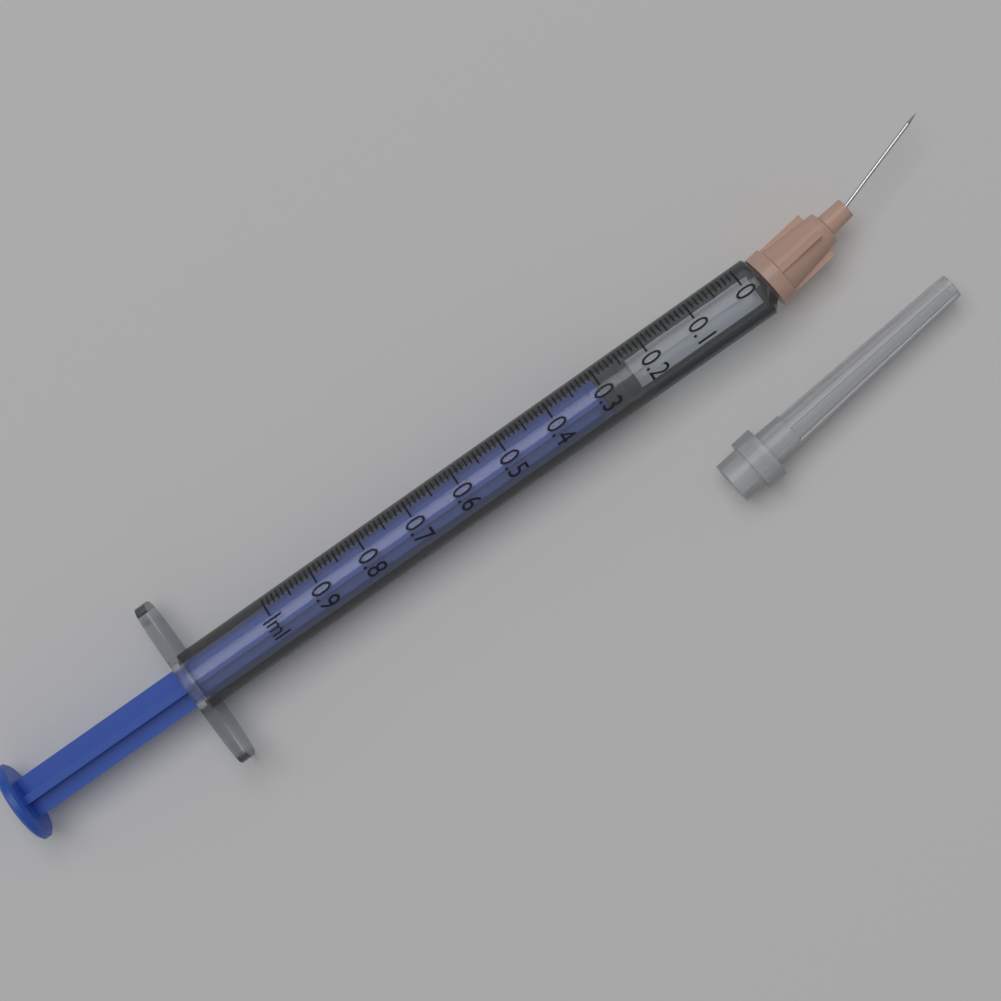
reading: 0.24 ml
